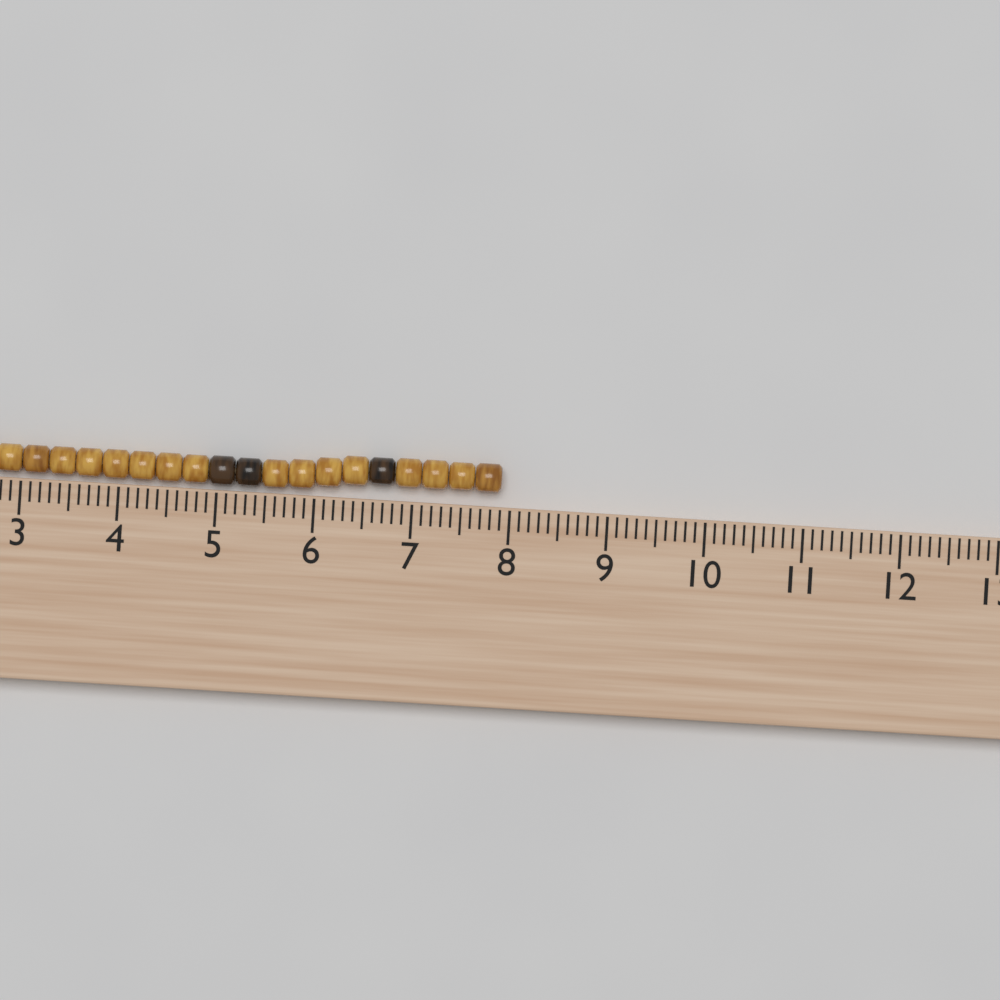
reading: 7.9 cm
